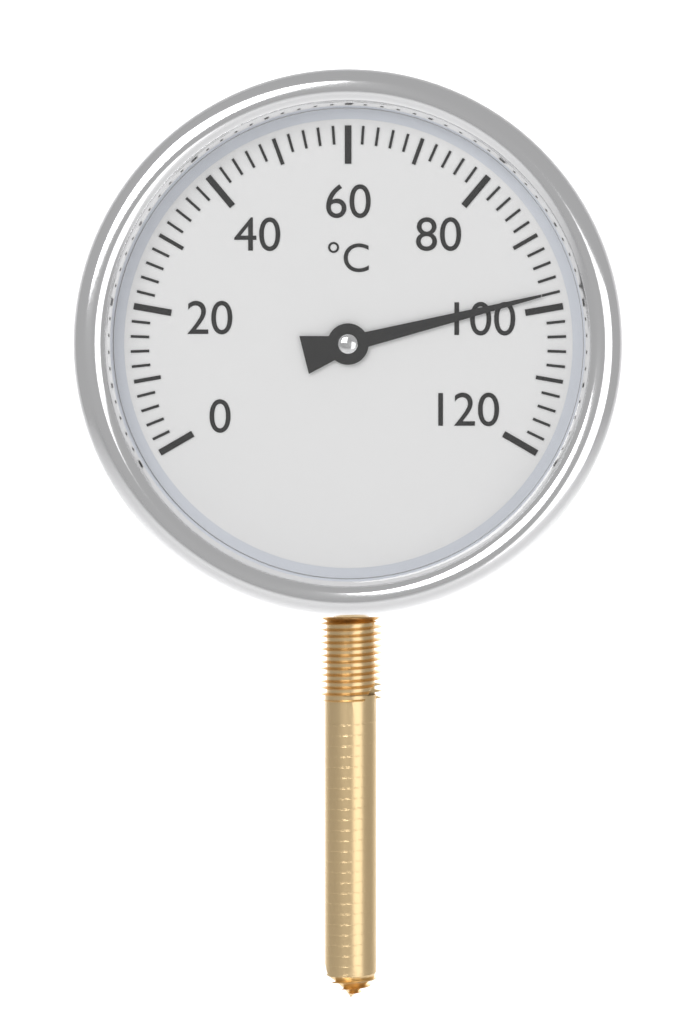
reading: 98 °C
